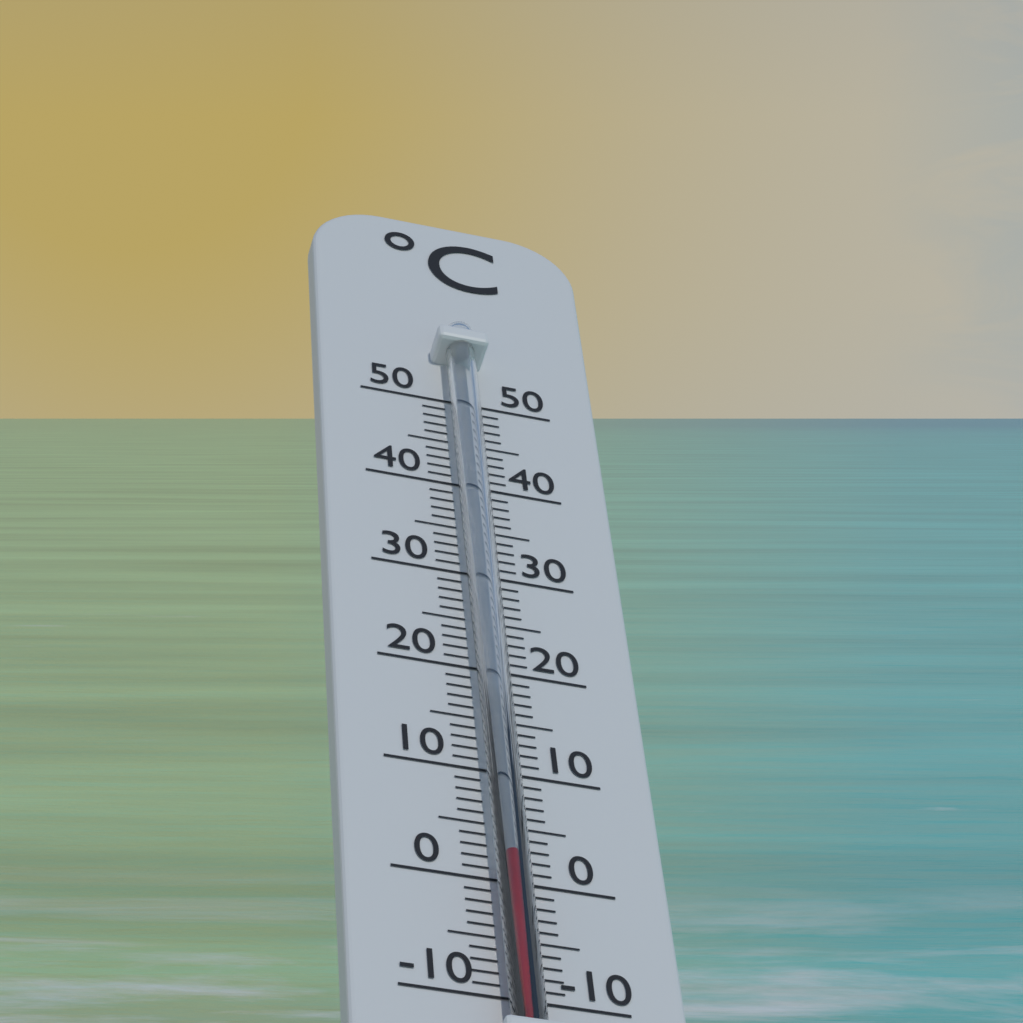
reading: 1 °C
